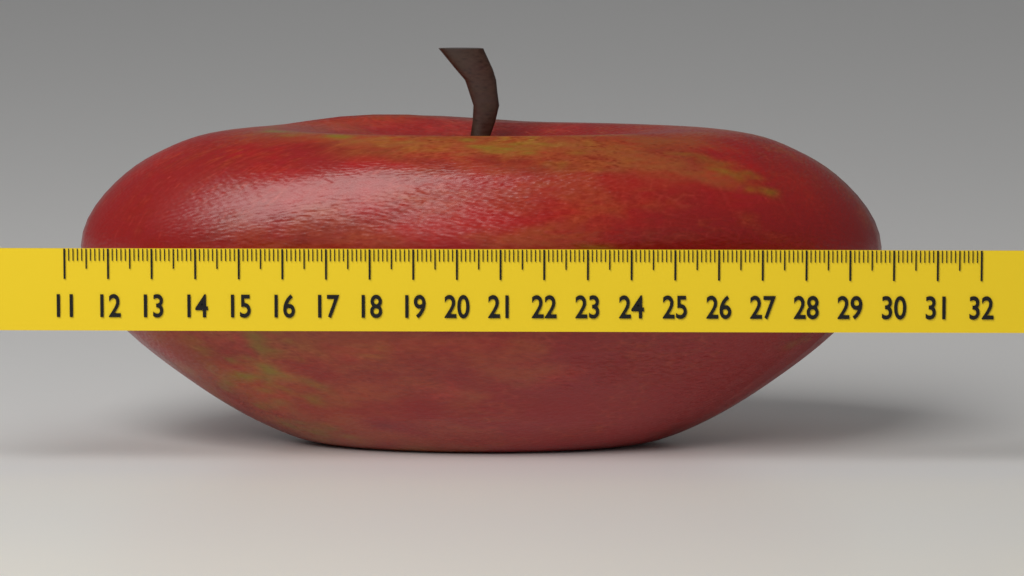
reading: 29.9 (no unit)
